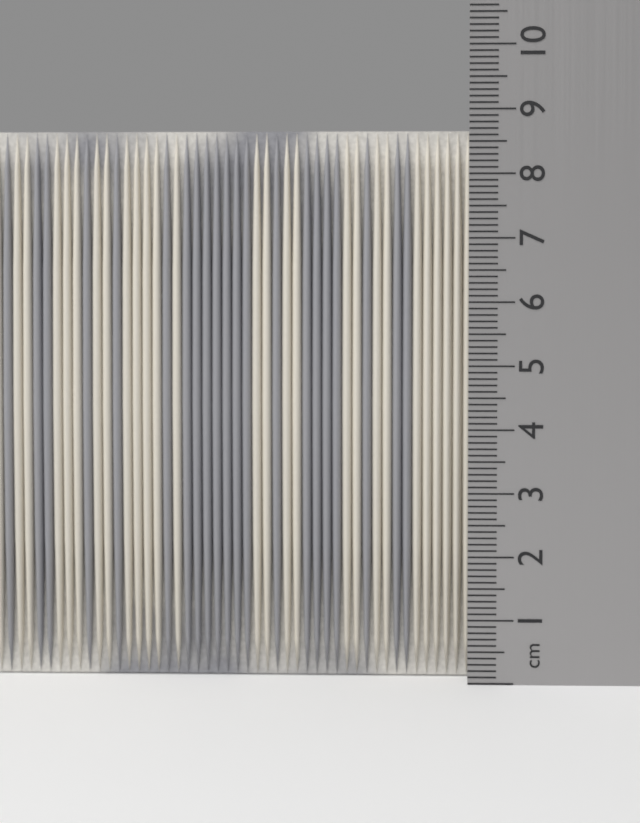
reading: 8.7 cm
